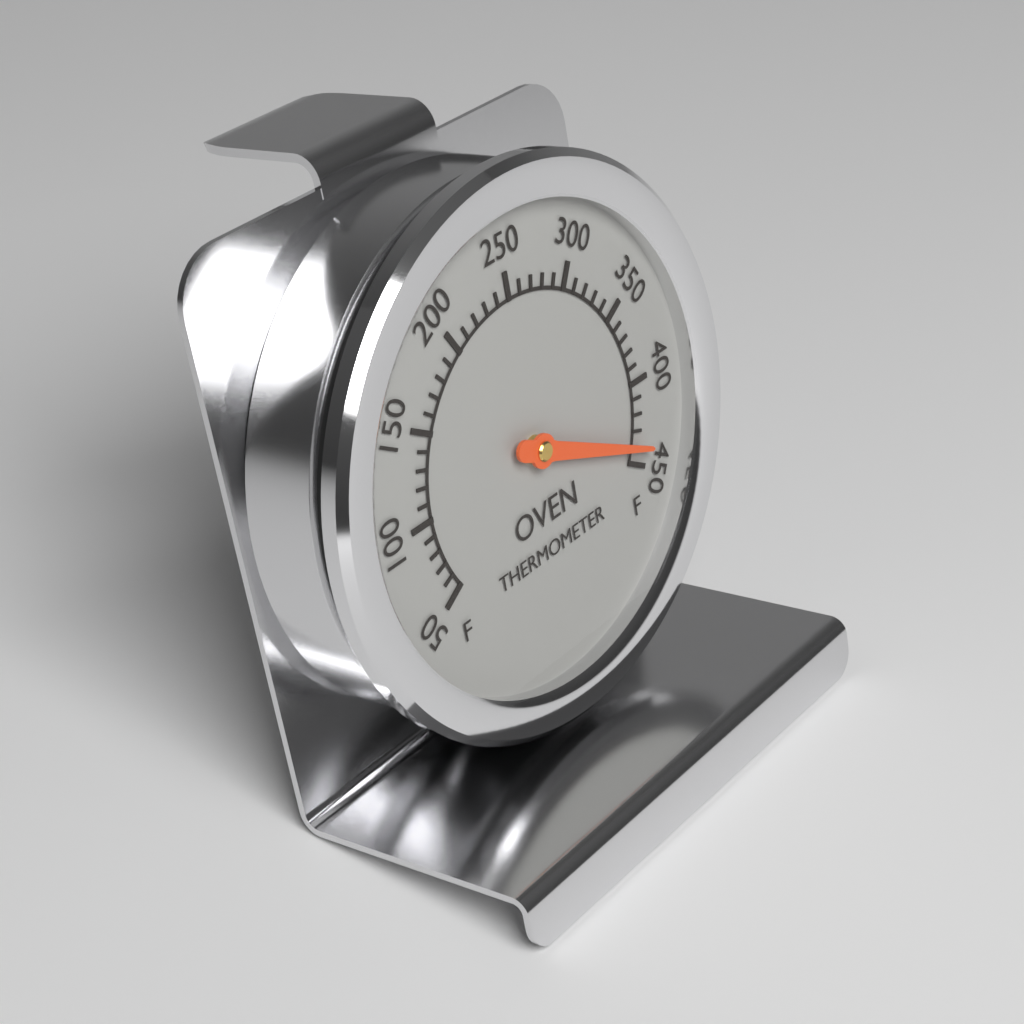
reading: 440 °F
